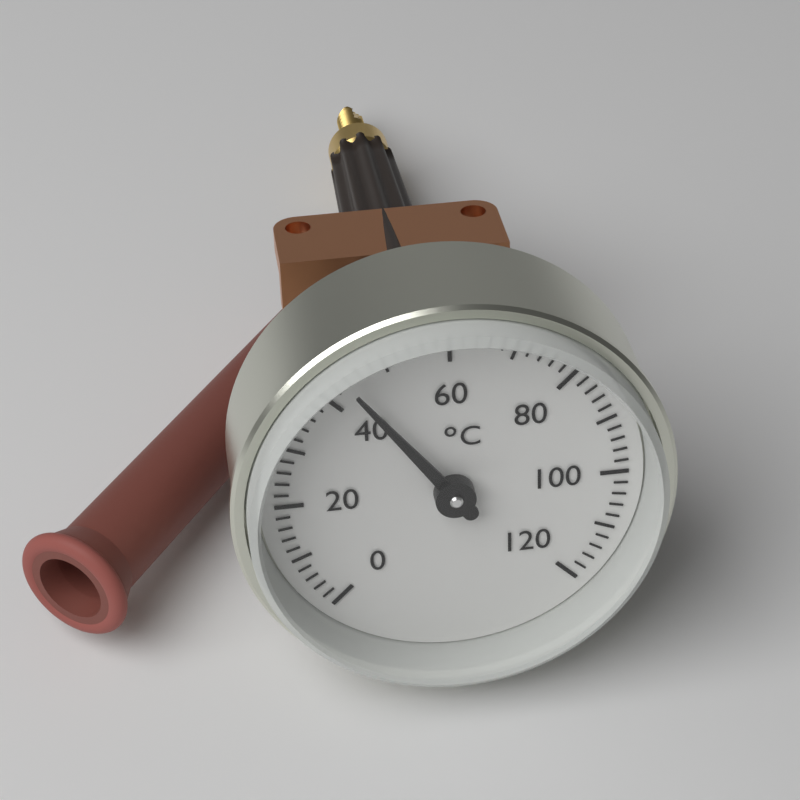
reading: 44 °C
